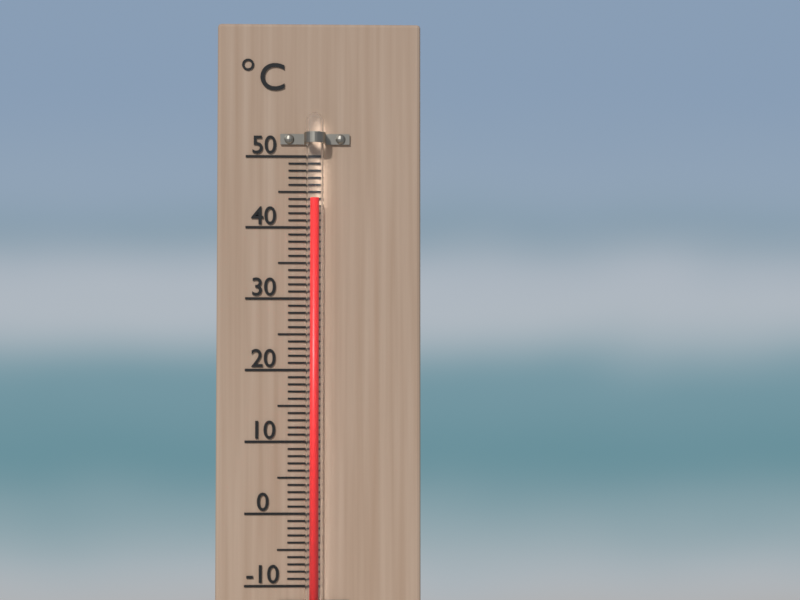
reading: 44 °C
